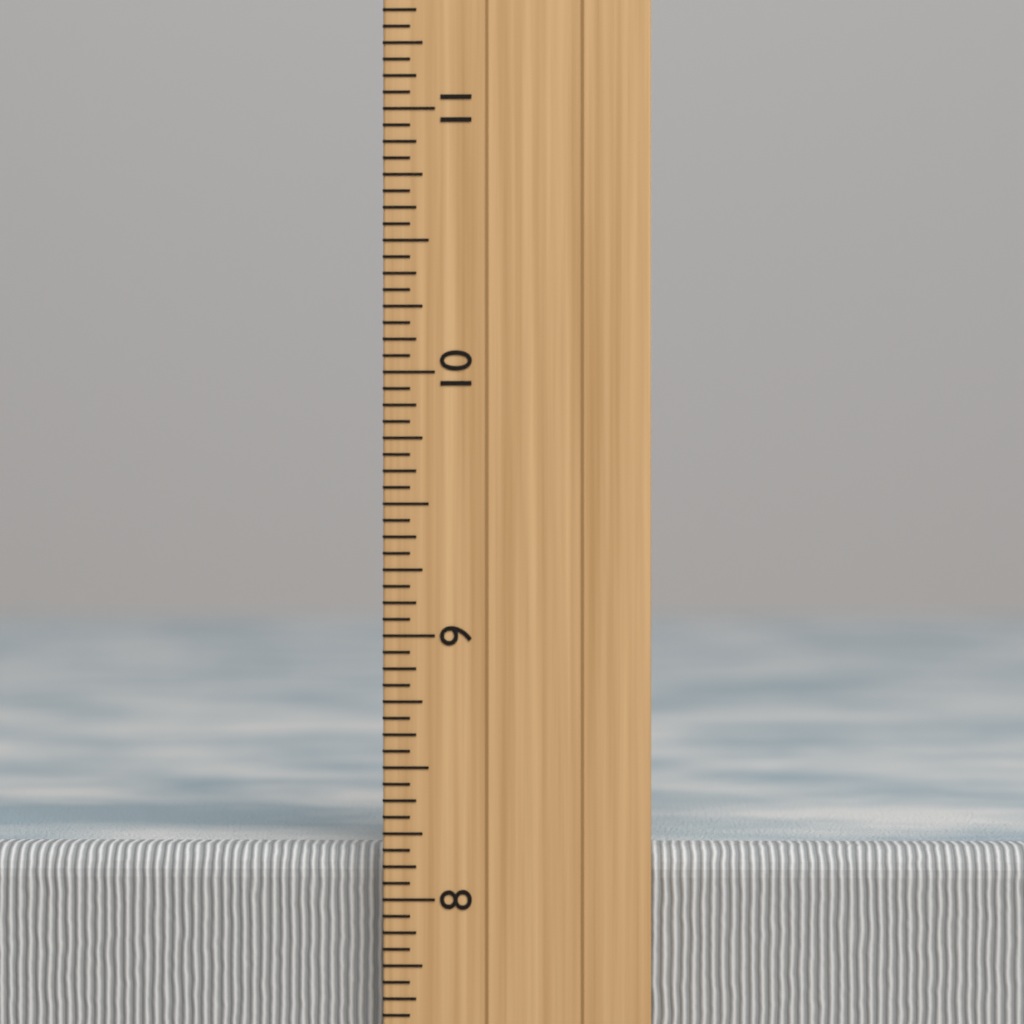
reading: 8.1875 inch
